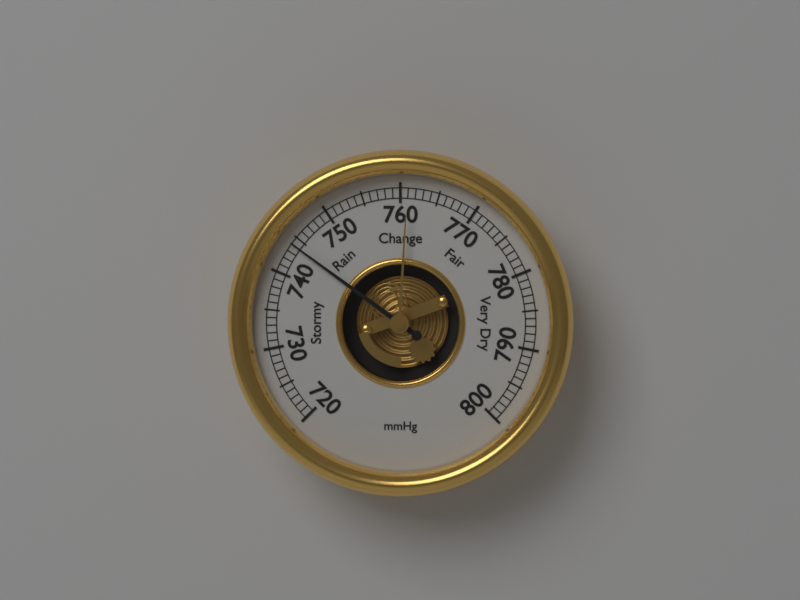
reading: 744 mmHg
